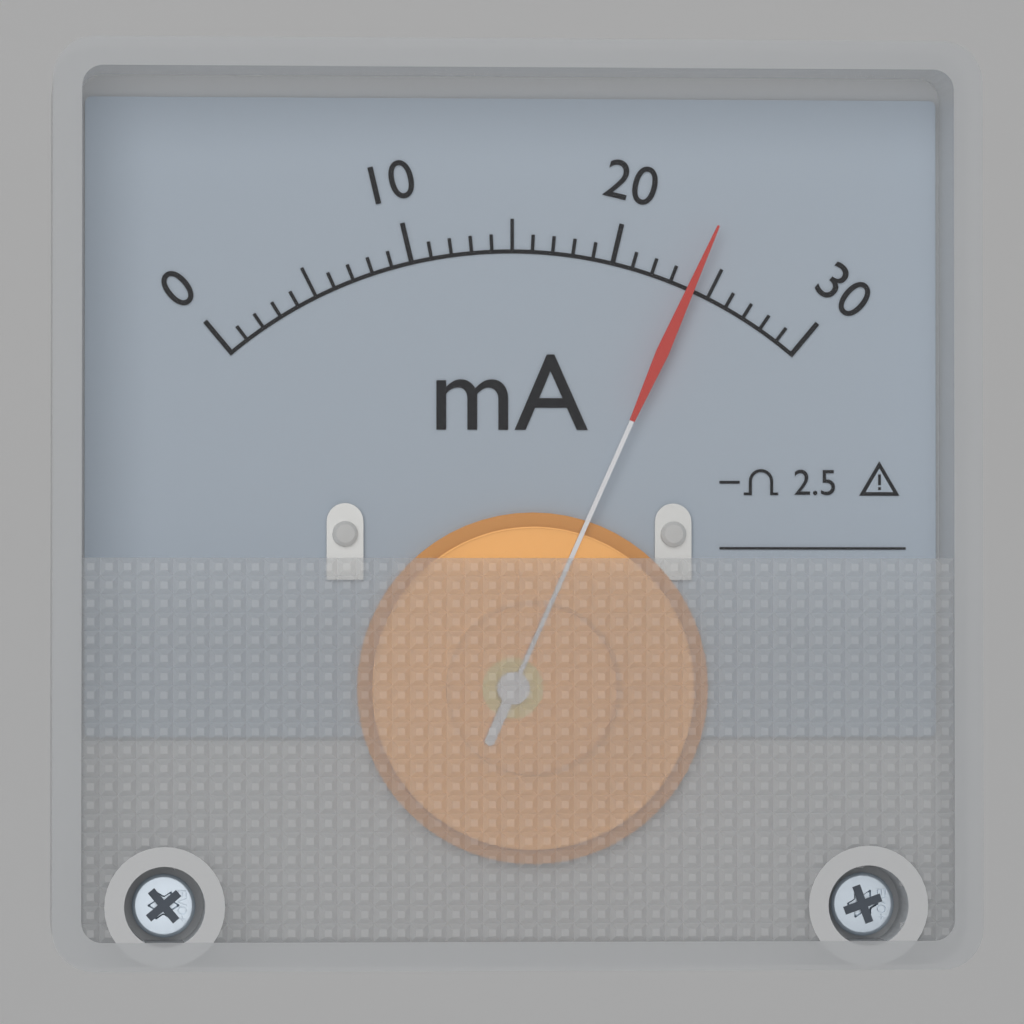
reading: 24 mA
